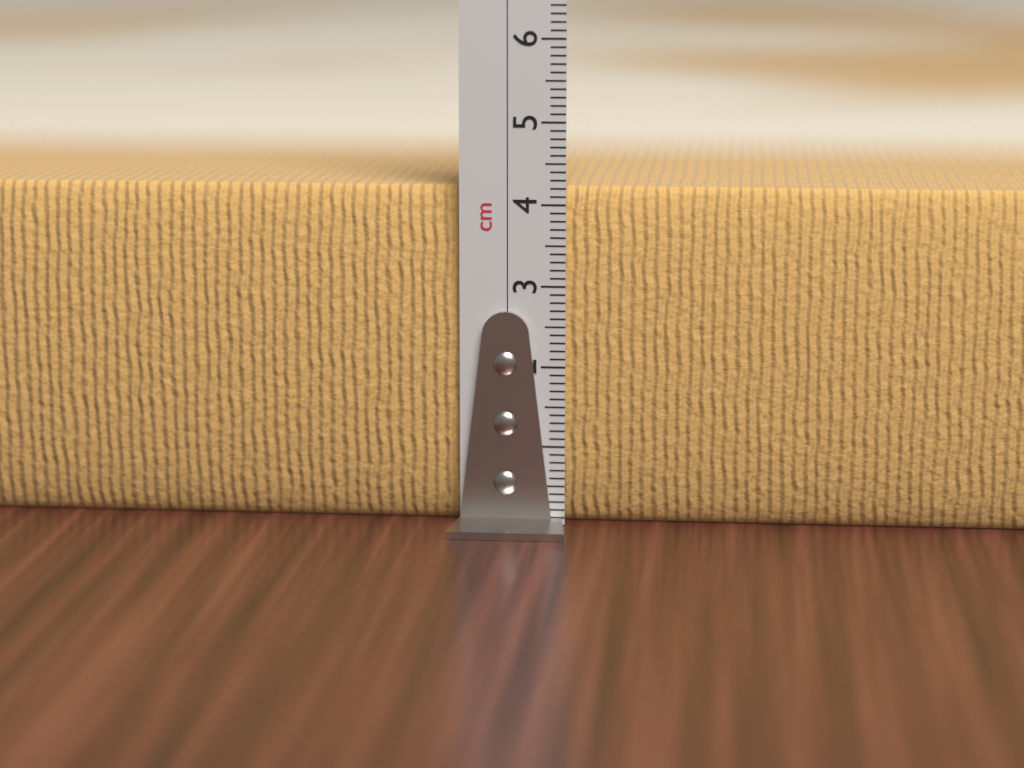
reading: 4.2 cm
